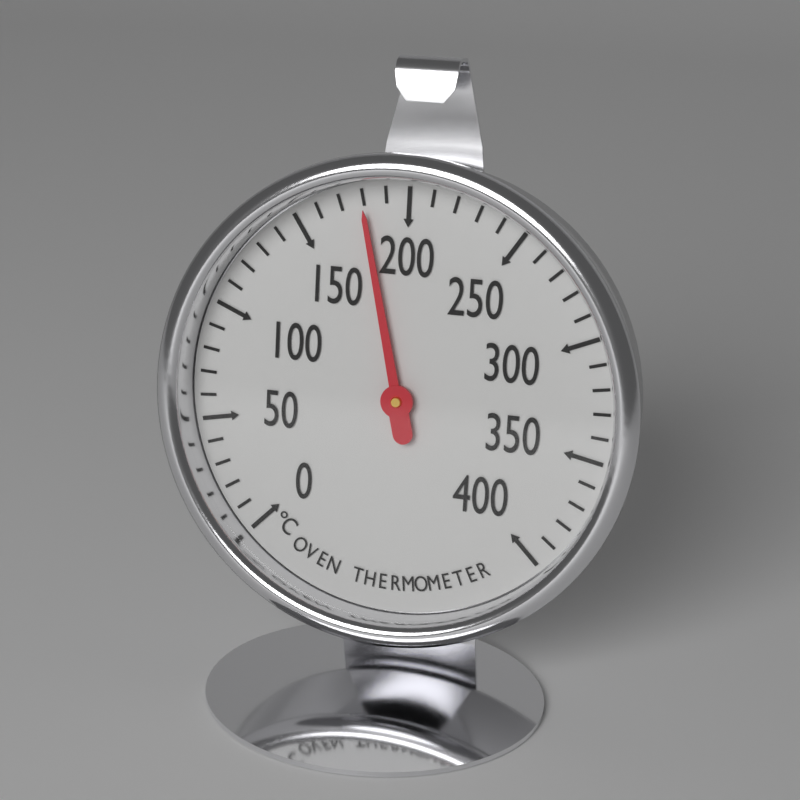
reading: 180 °C
